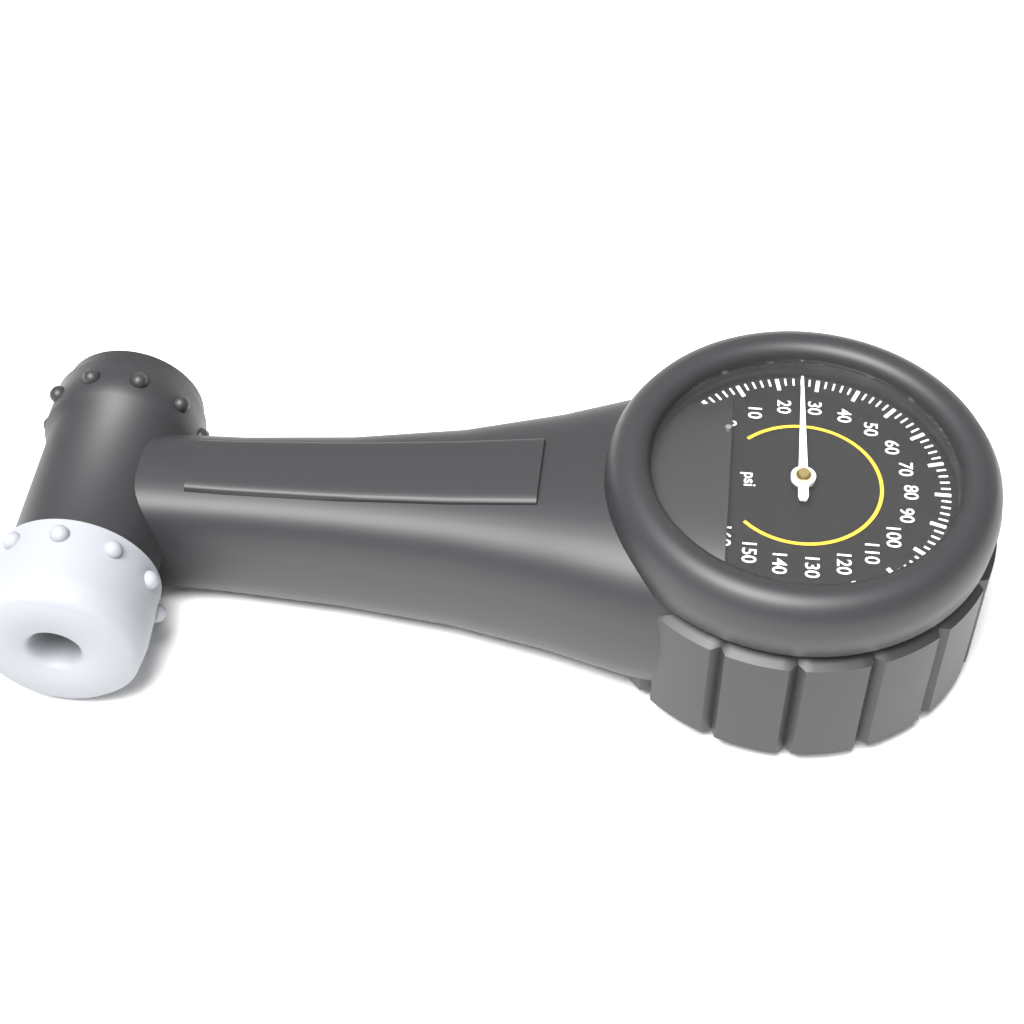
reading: 26 psi
